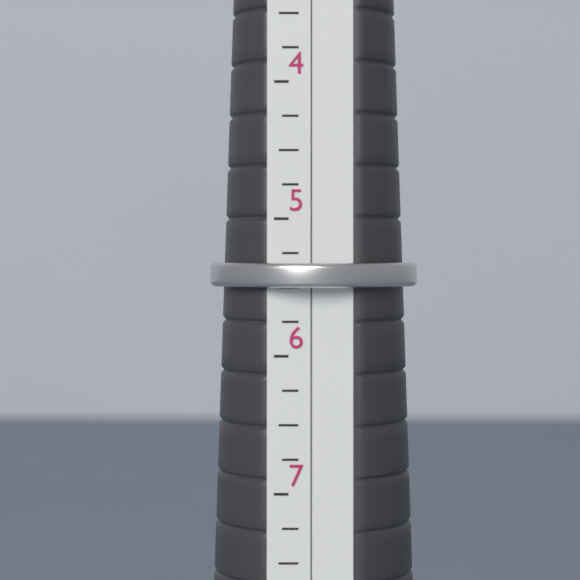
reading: 5.50 (no unit)
